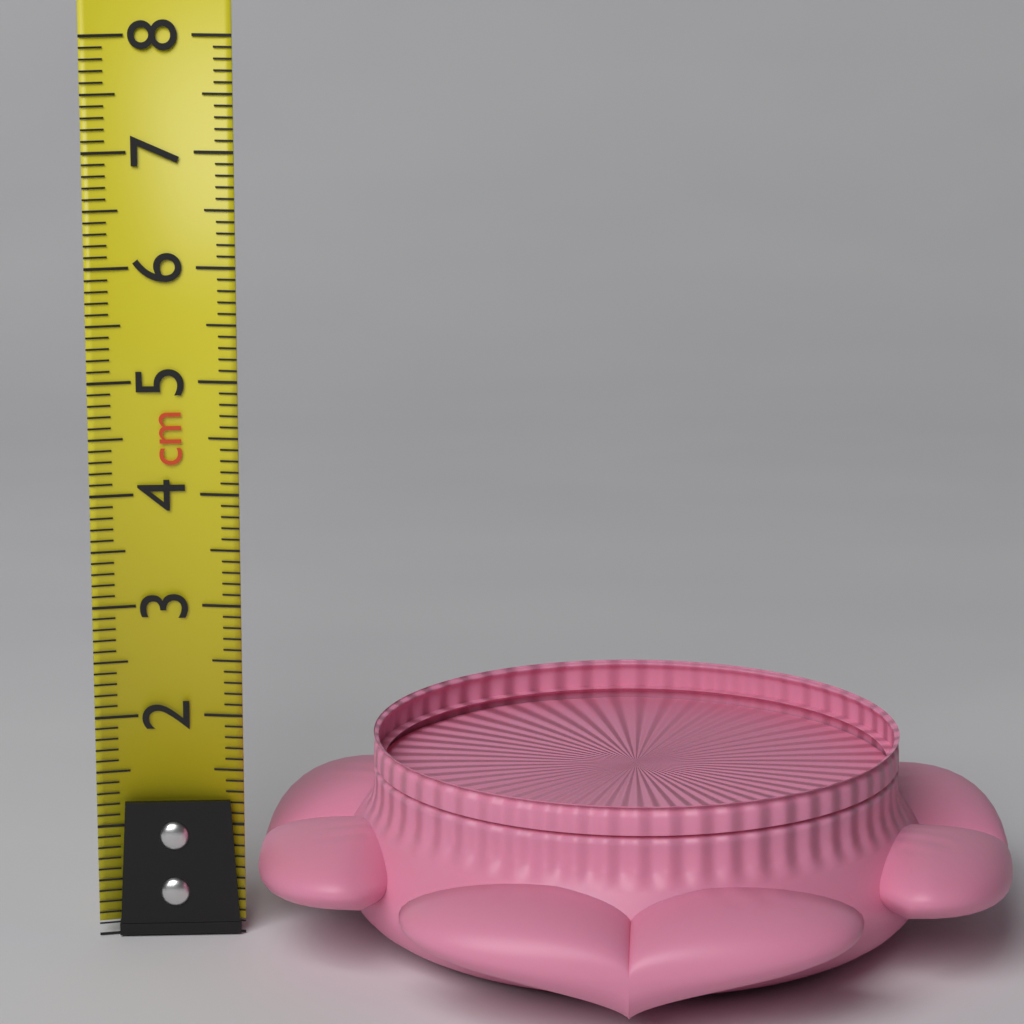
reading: 1.8 cm
